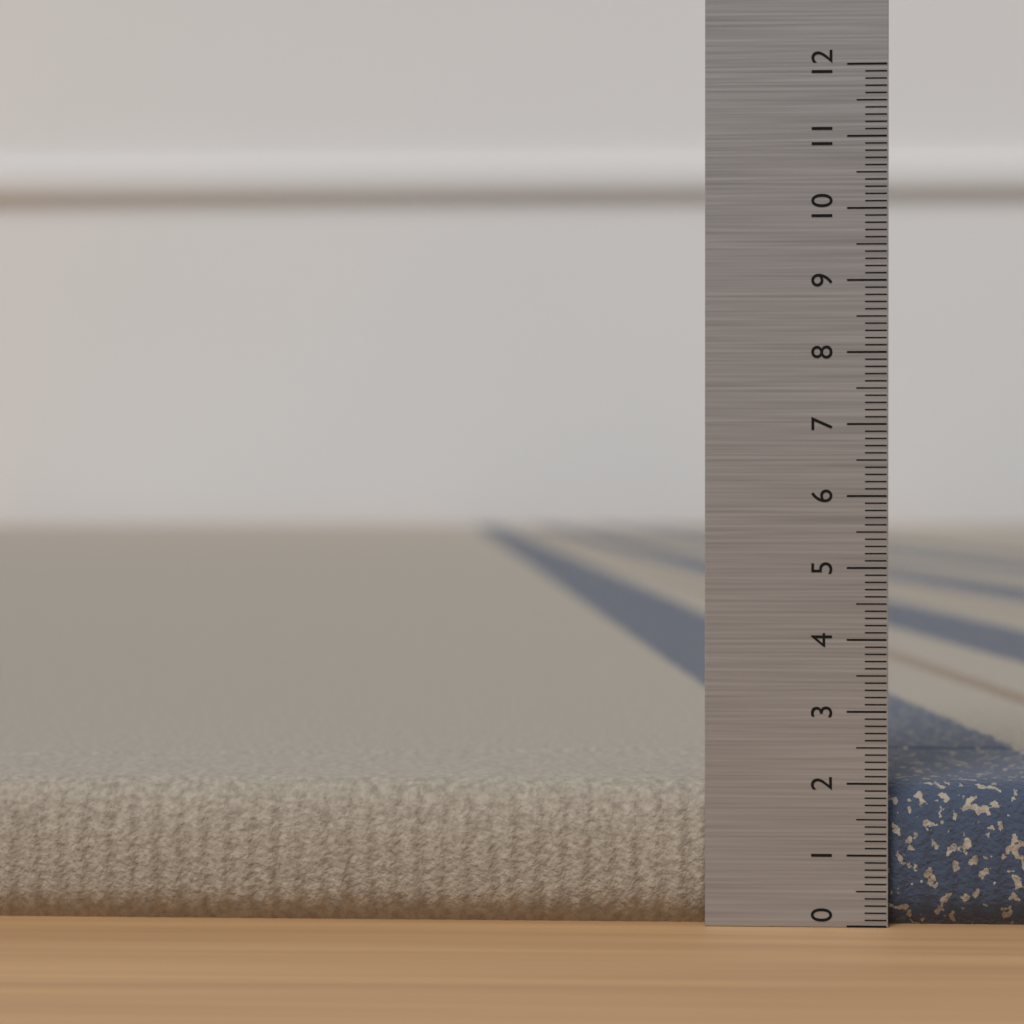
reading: 2.0 (no unit)
